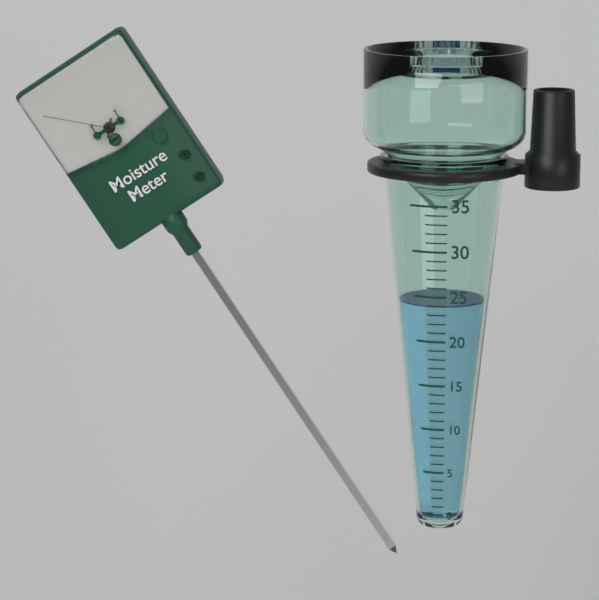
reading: 24 (no unit)
